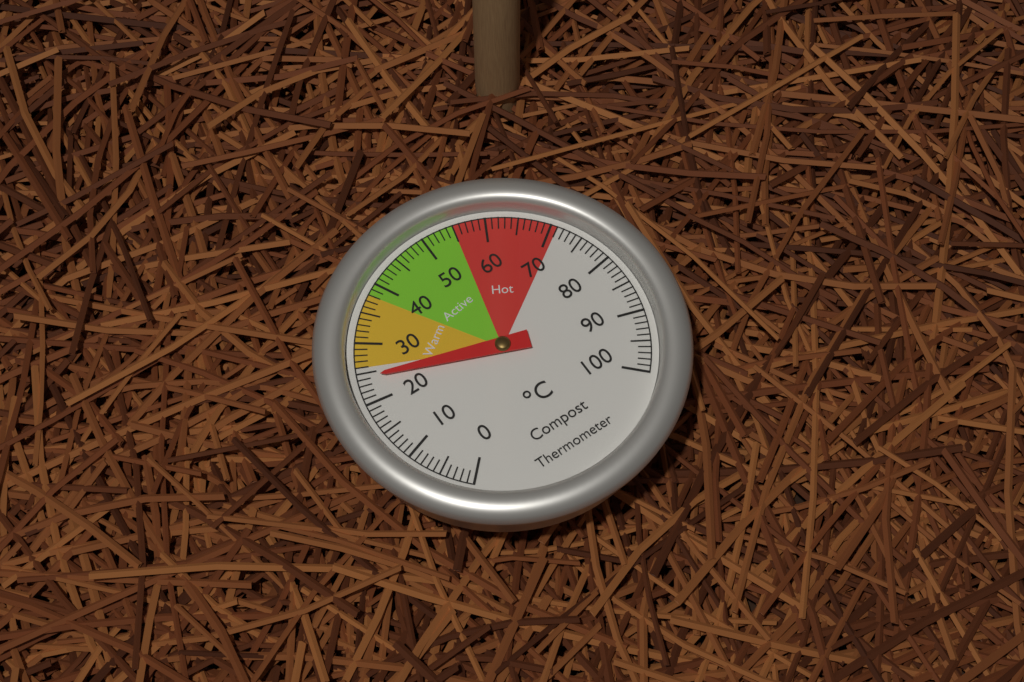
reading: 24 °C
